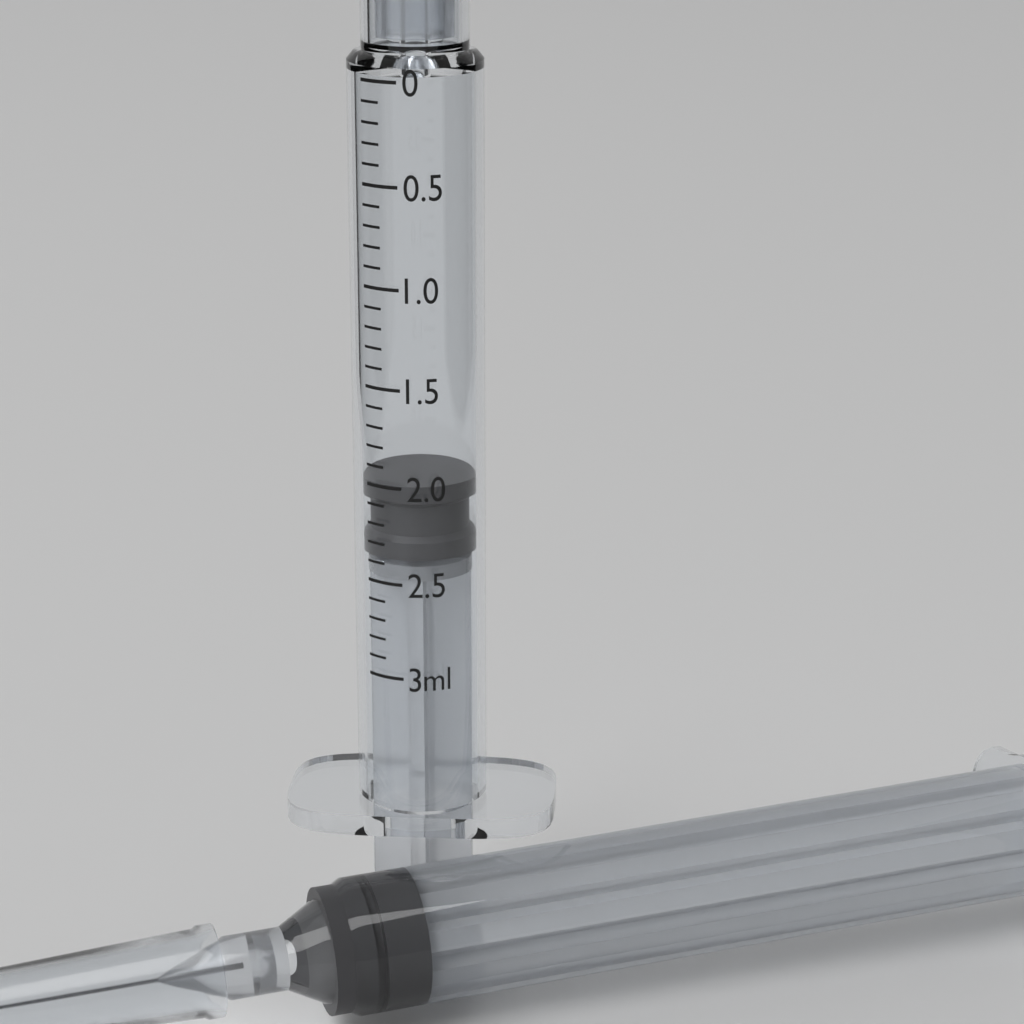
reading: 2.0 ml
